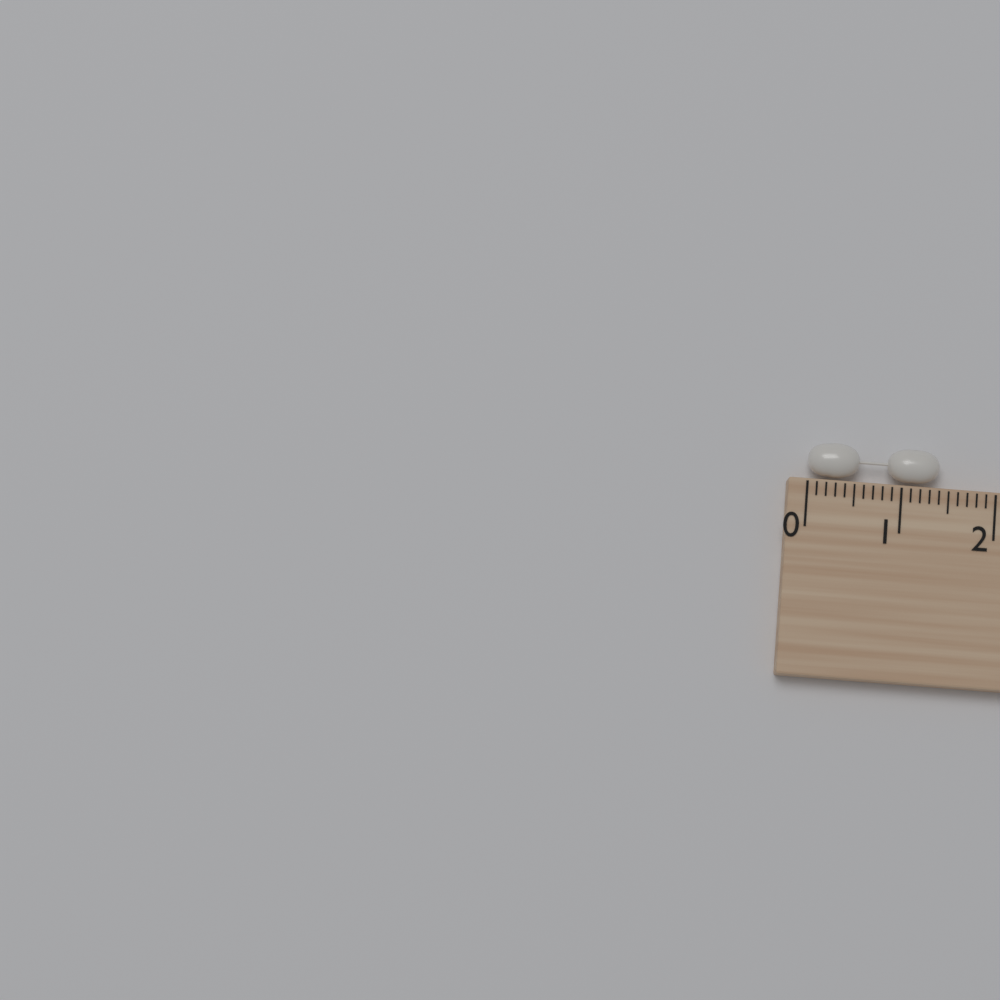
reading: 1.4 cm
